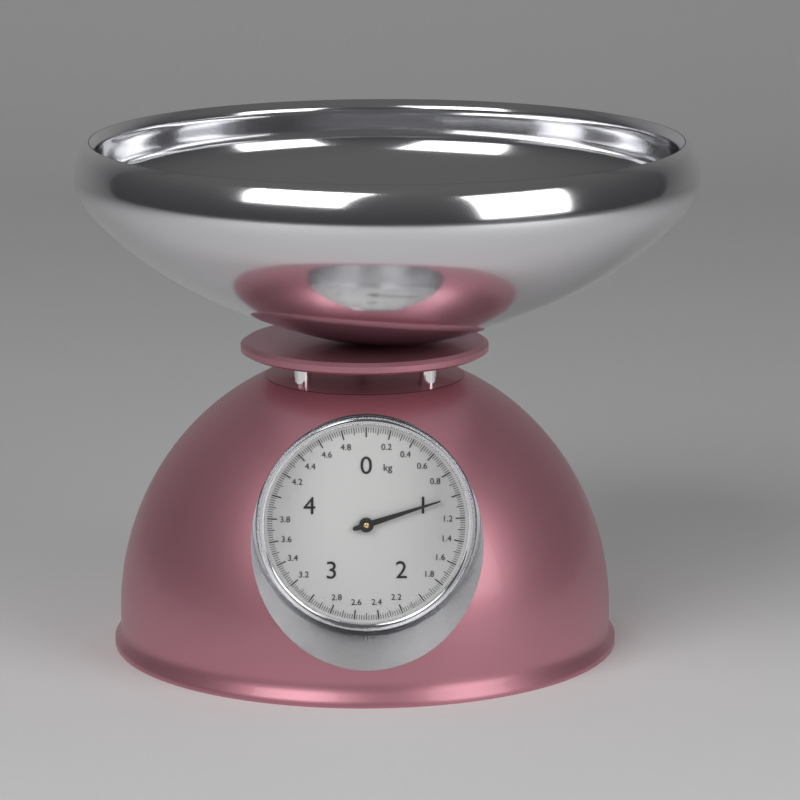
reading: 1.00 kg
